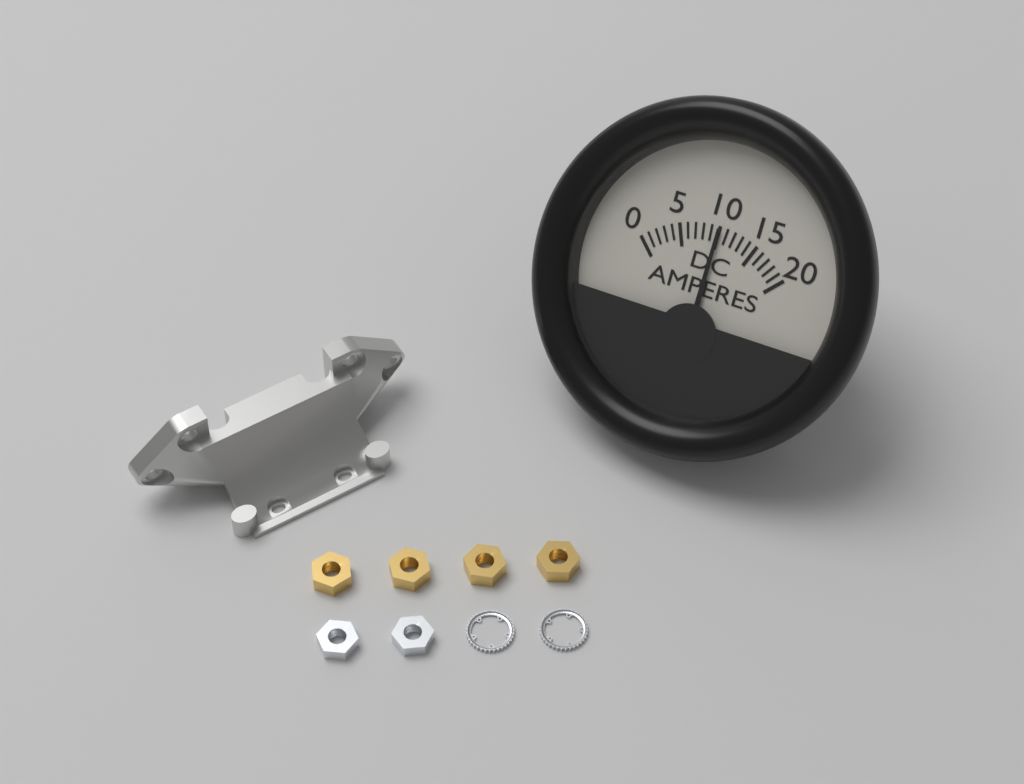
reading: 10 A
